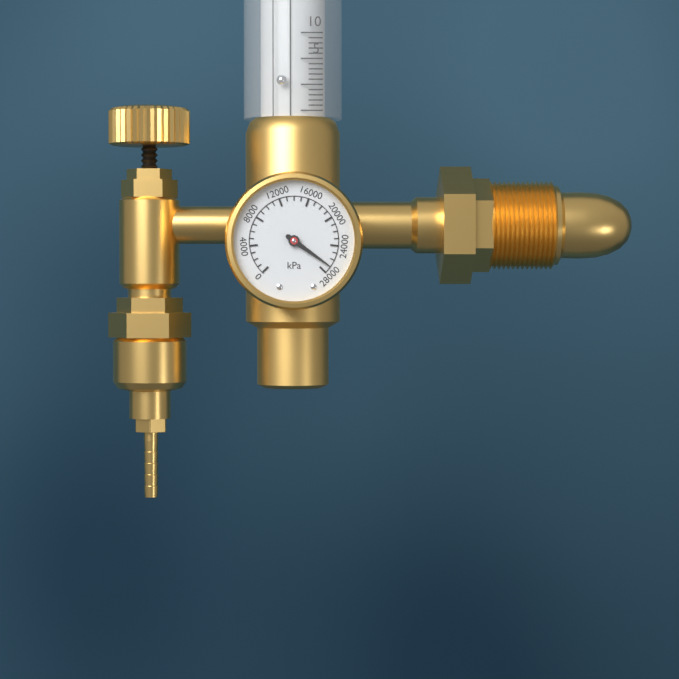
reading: 27000 kPa
